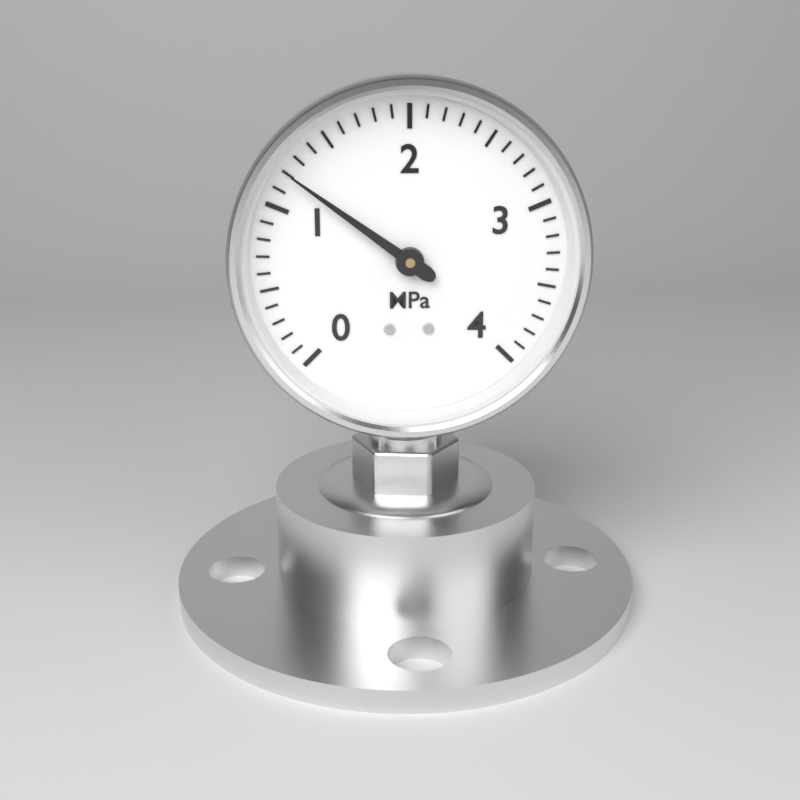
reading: 1.2 MPa
